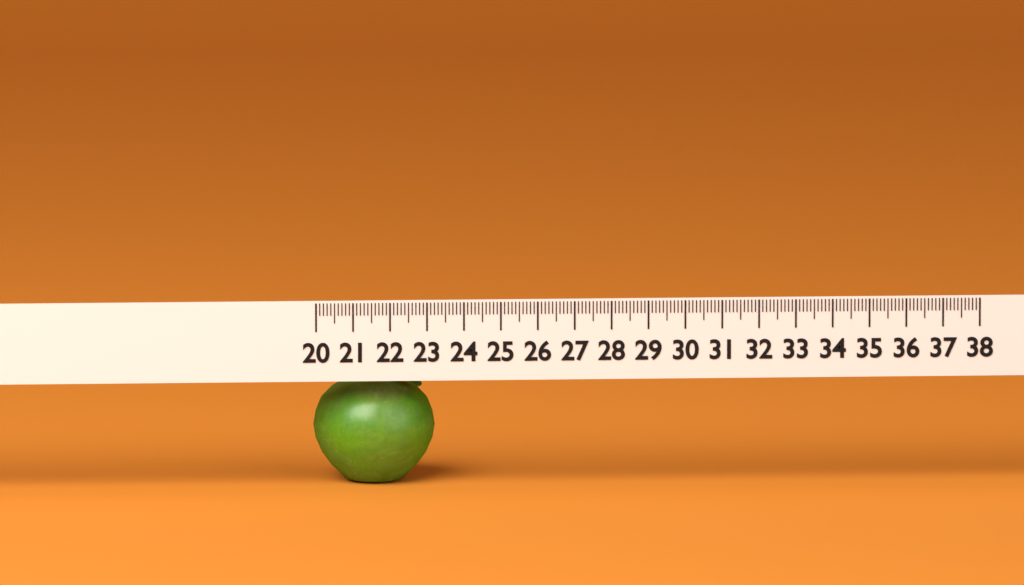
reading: 23.3 (no unit)
